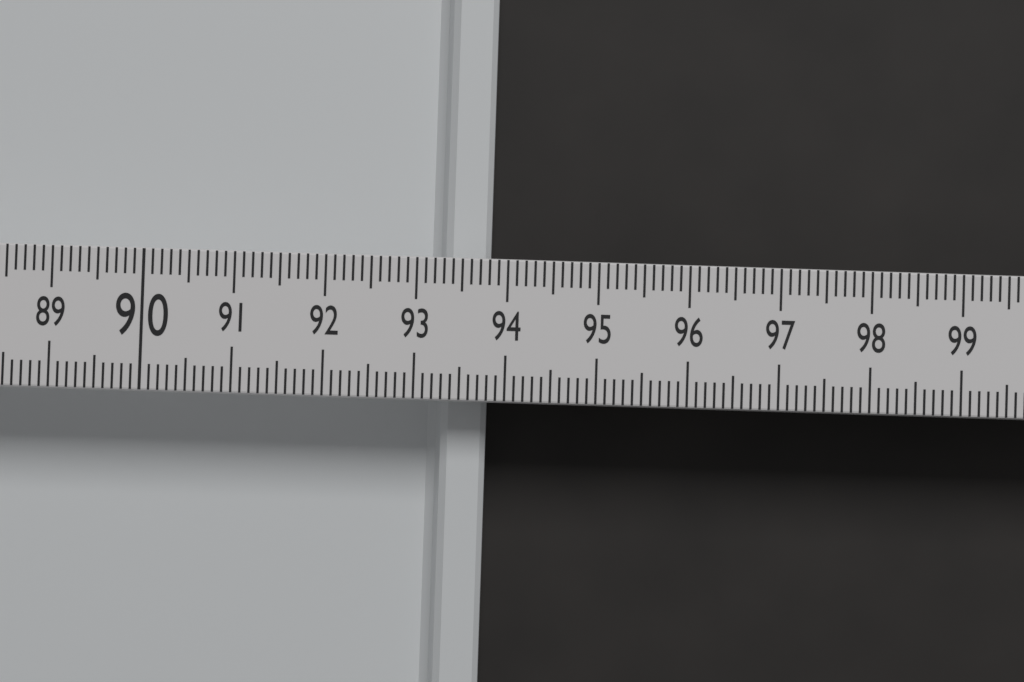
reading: 93.8 (no unit)
